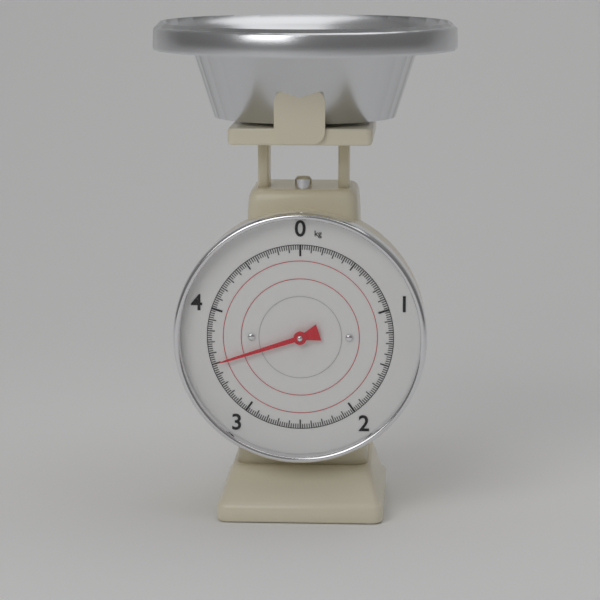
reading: 3.50 kg
